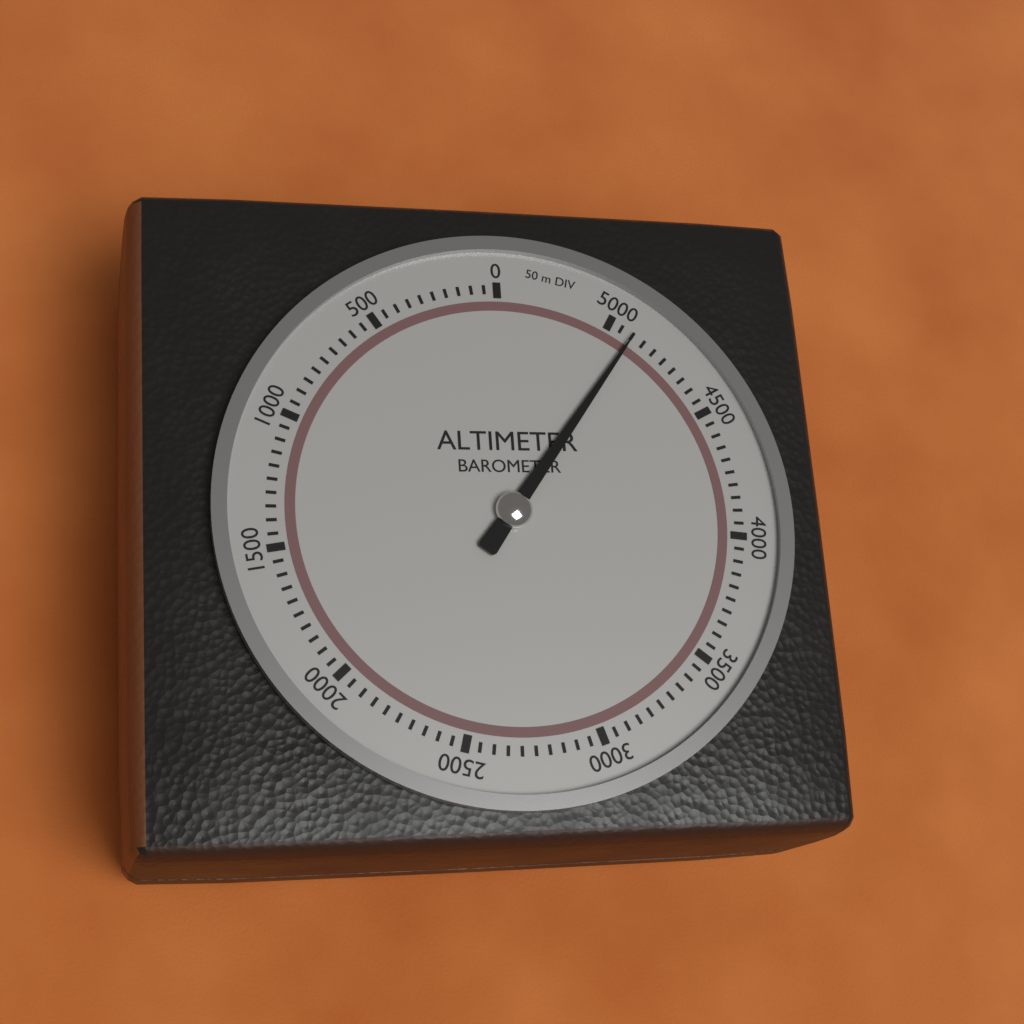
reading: 4900 m
